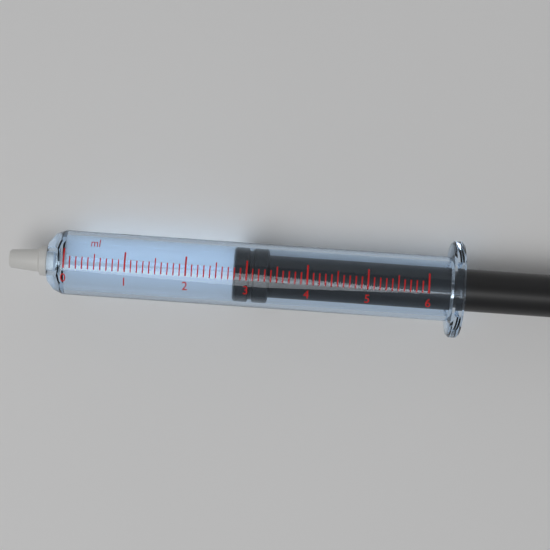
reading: 2.8 ml
